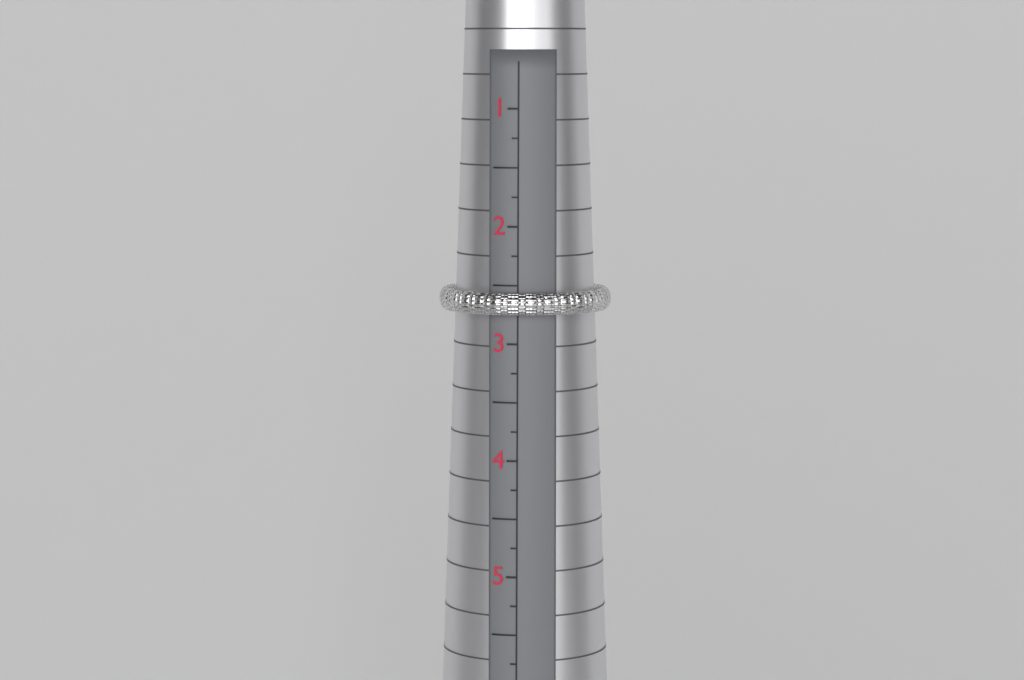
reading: 2.75 (no unit)
